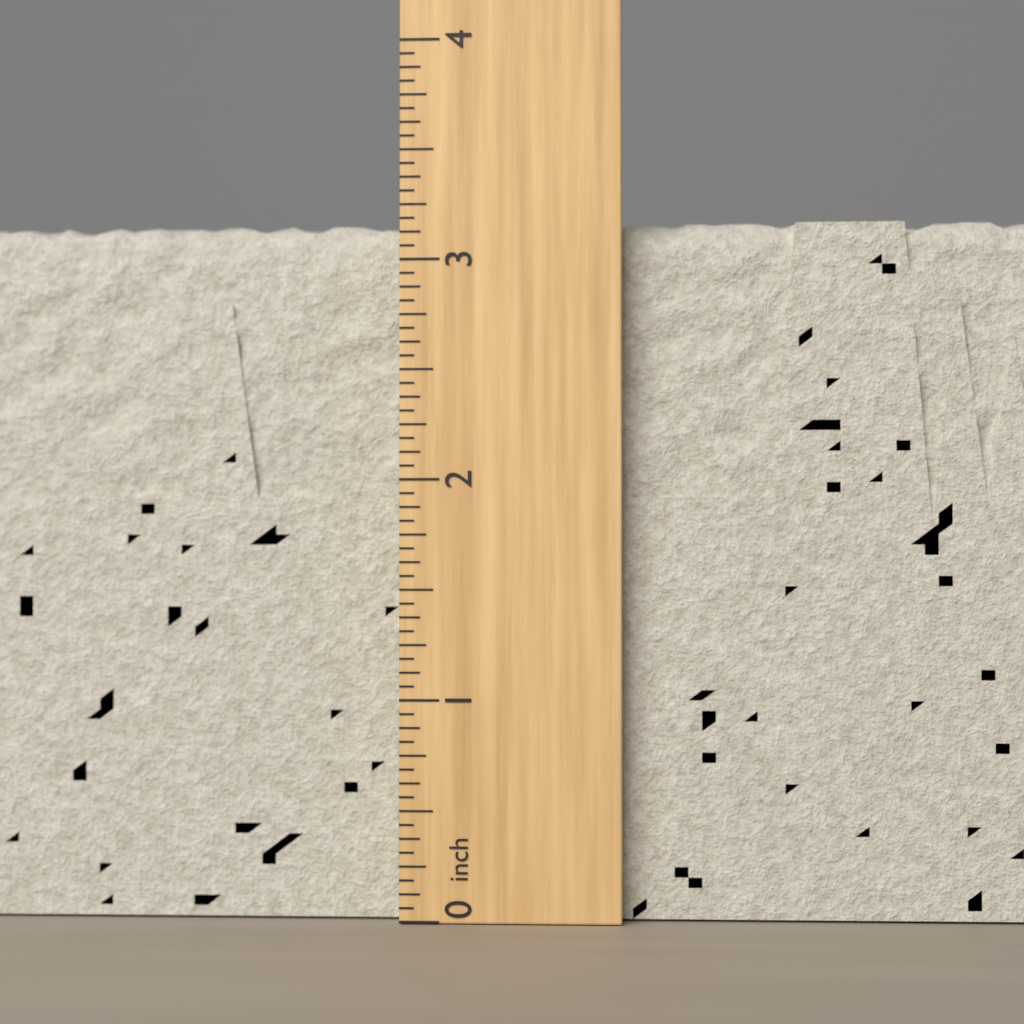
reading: 3.1875 inch
